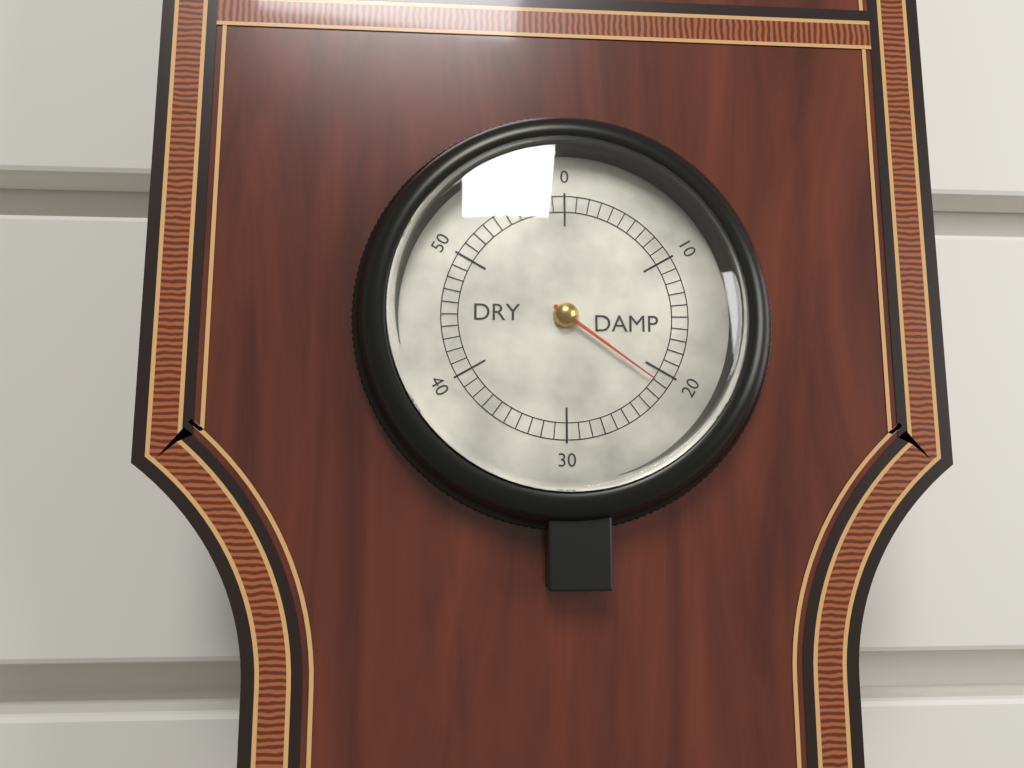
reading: 21 (no unit)
